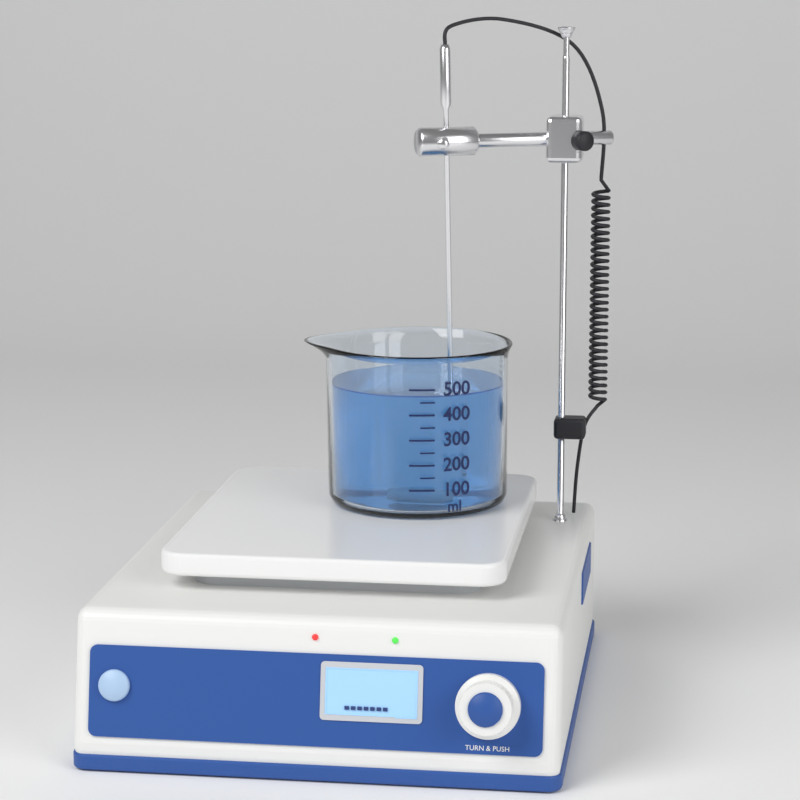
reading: 475 ml
